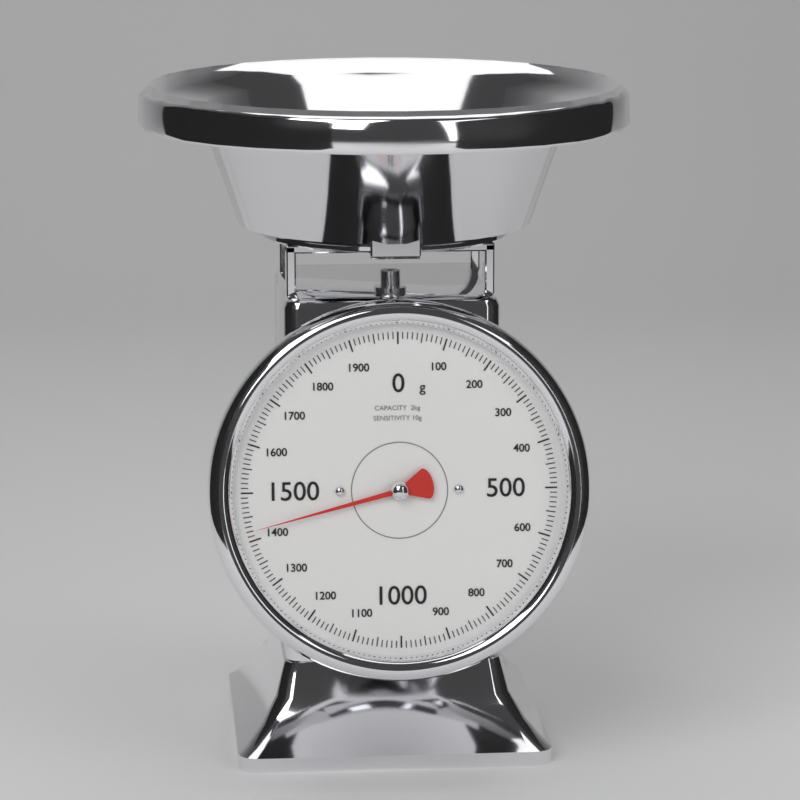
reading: 1420 g
